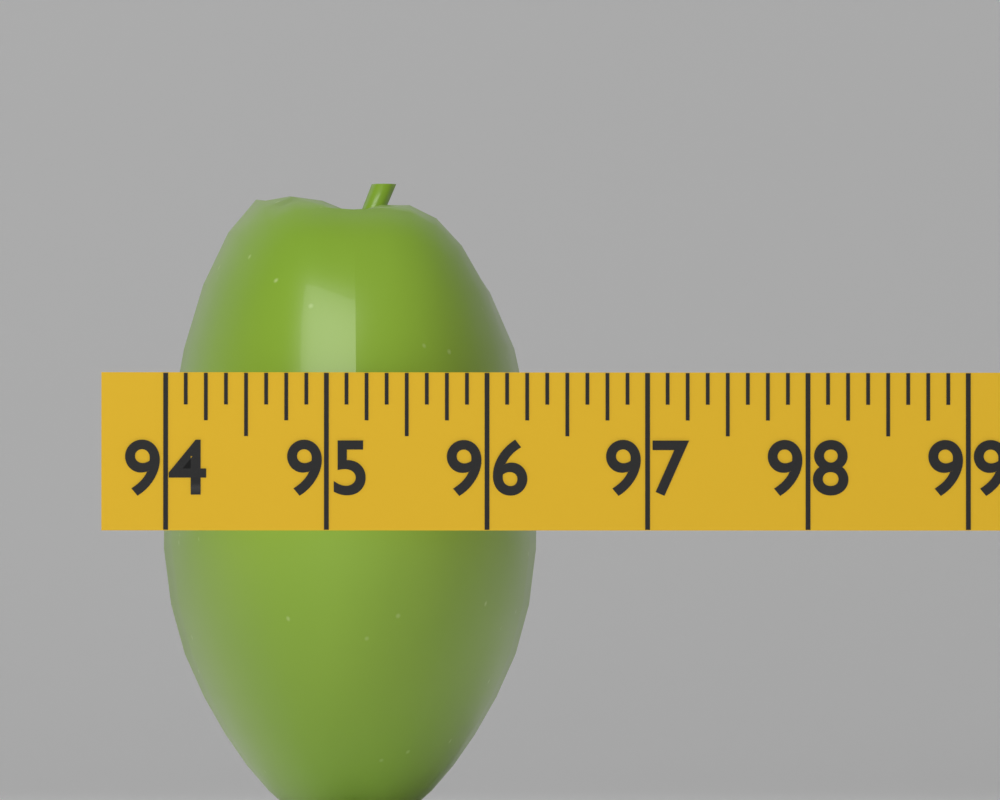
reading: 96.375 (no unit)
